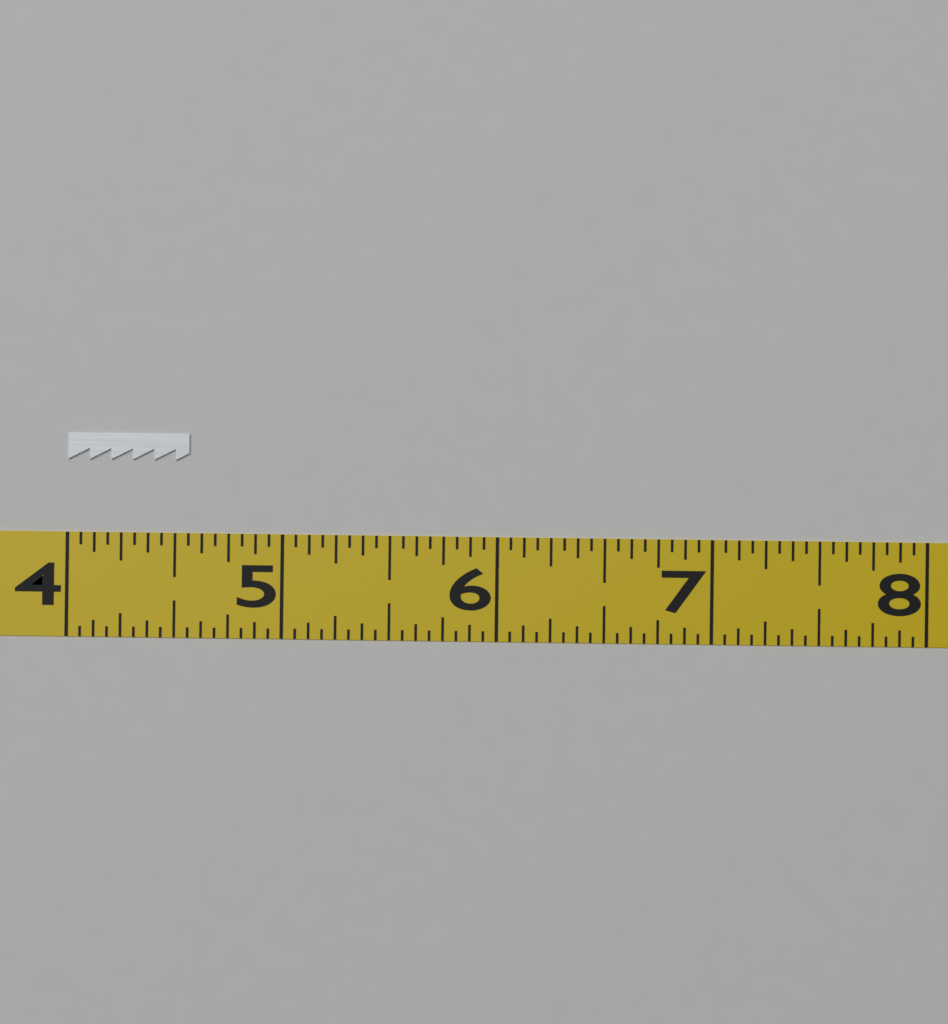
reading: 4.5625 (no unit)
